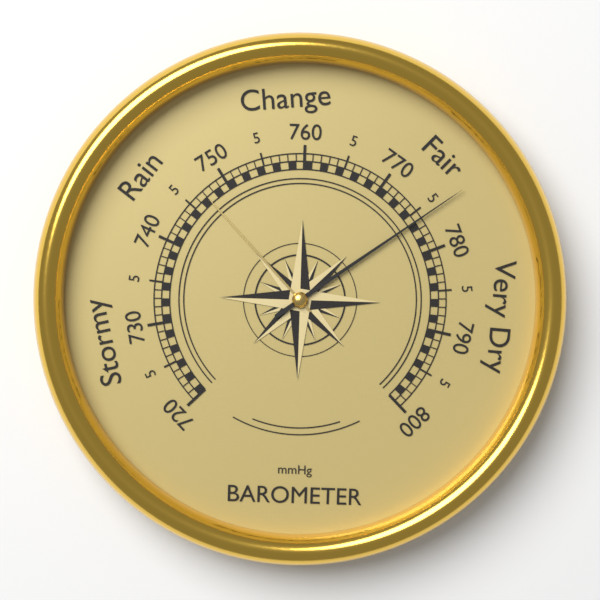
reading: 776 mmHg
